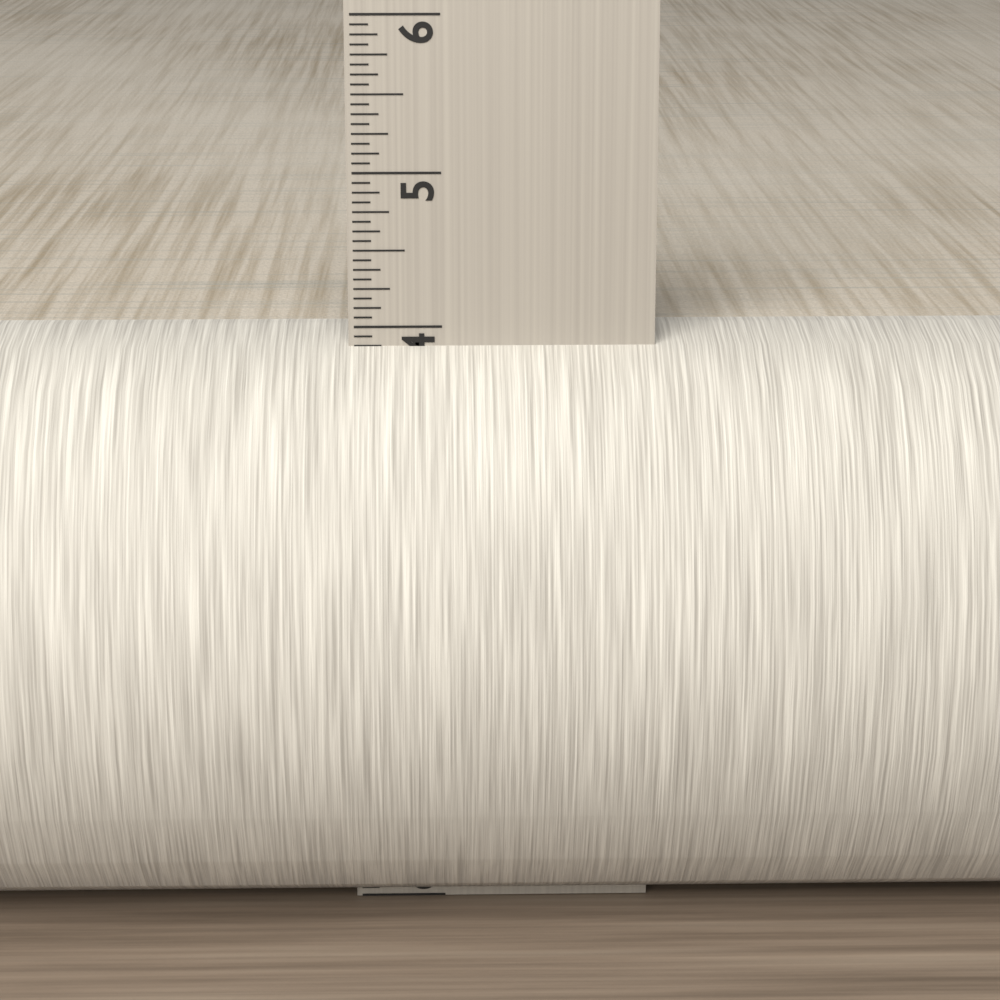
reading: 3.9375 in
